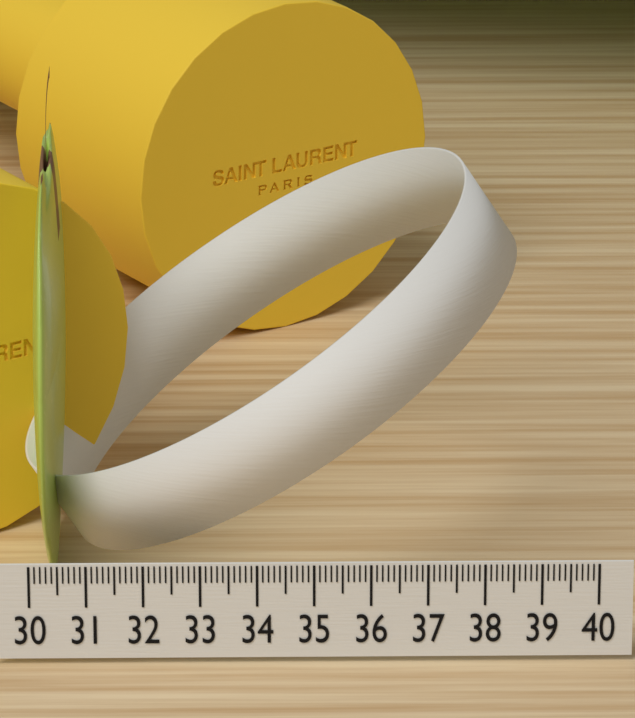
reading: 30.5 (no unit)
